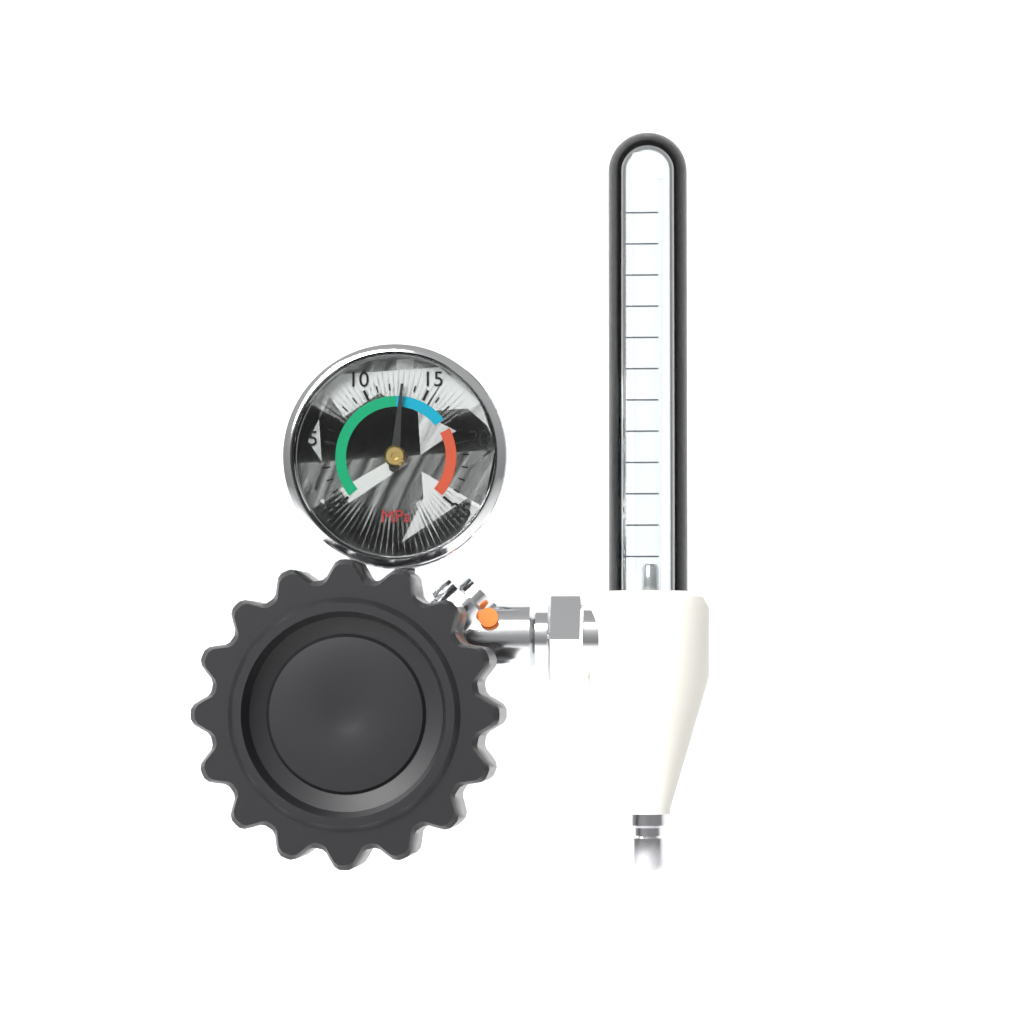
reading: 13 MPa
